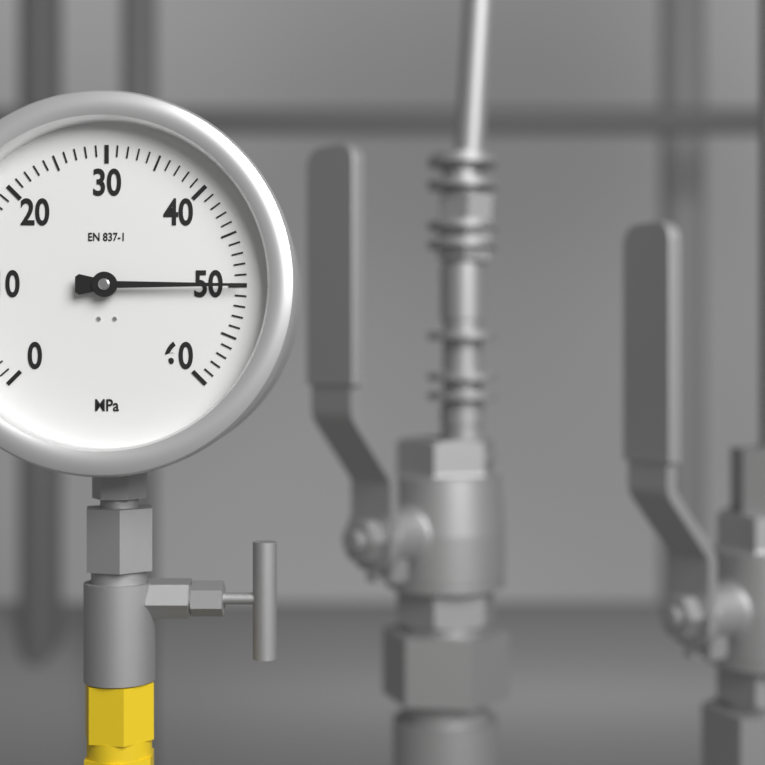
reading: 50 MPa
